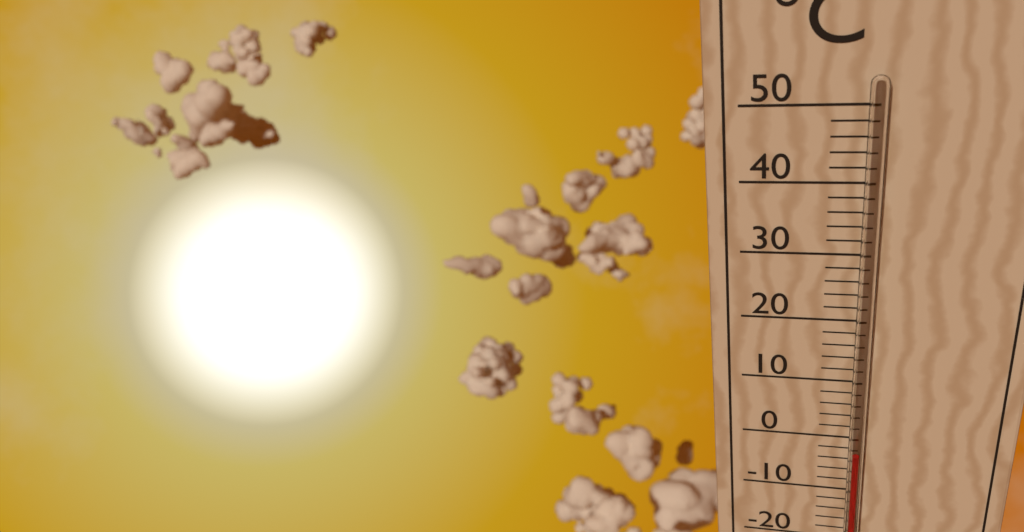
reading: -2 °C
